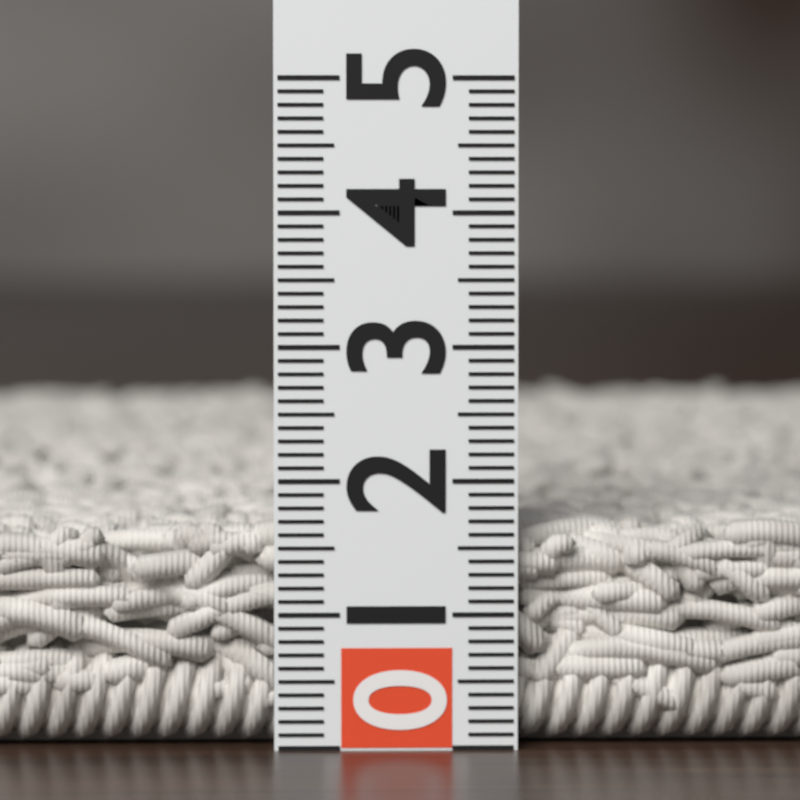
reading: 1.7 (no unit)
